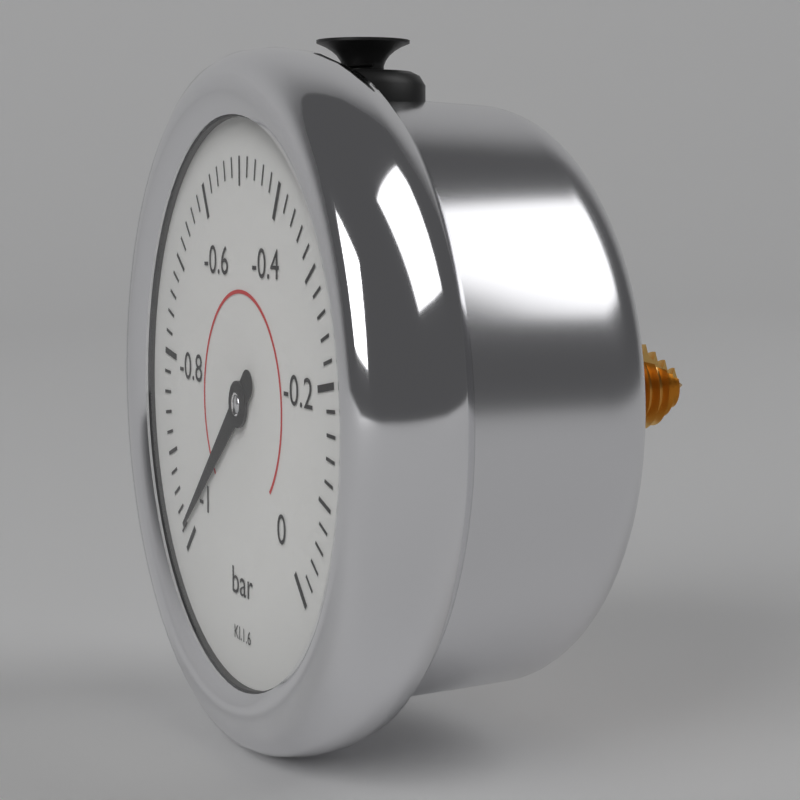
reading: -0.98 bar
